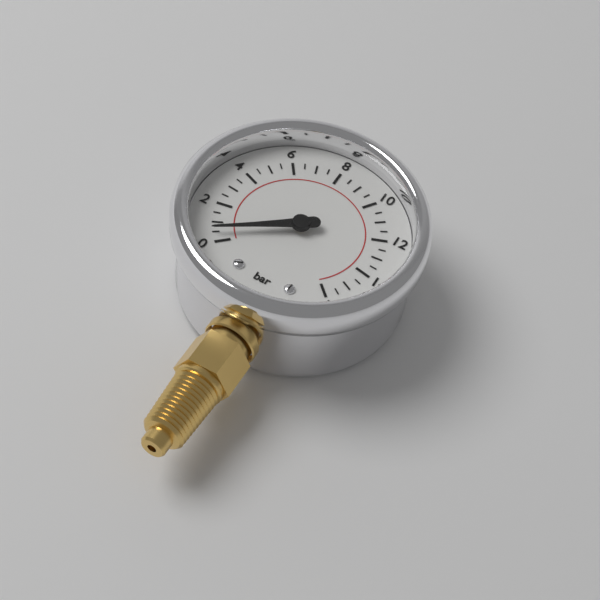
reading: 0.5 bar
